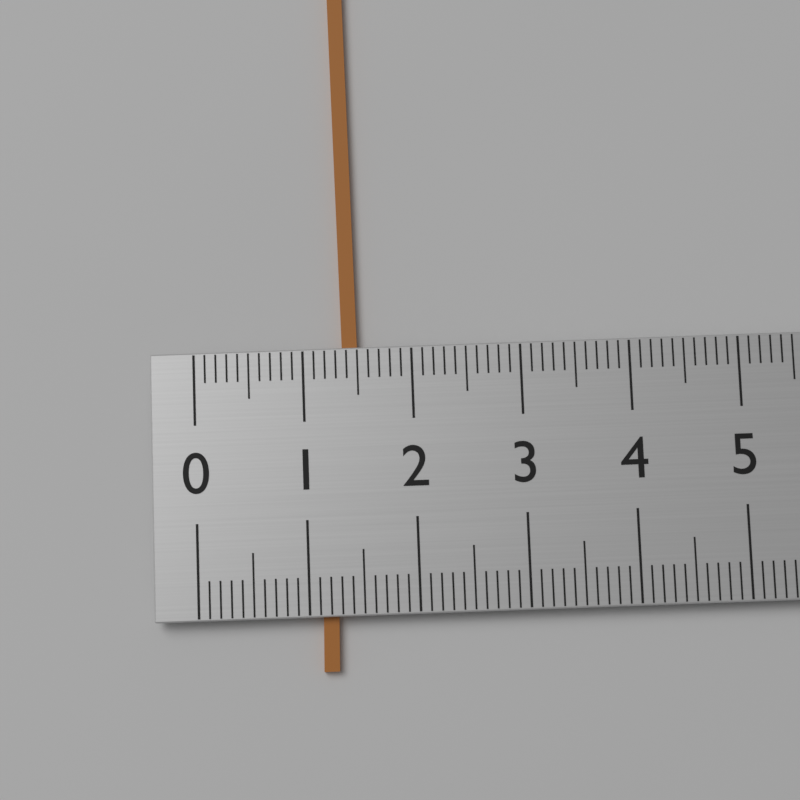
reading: 1.5 (no unit)
